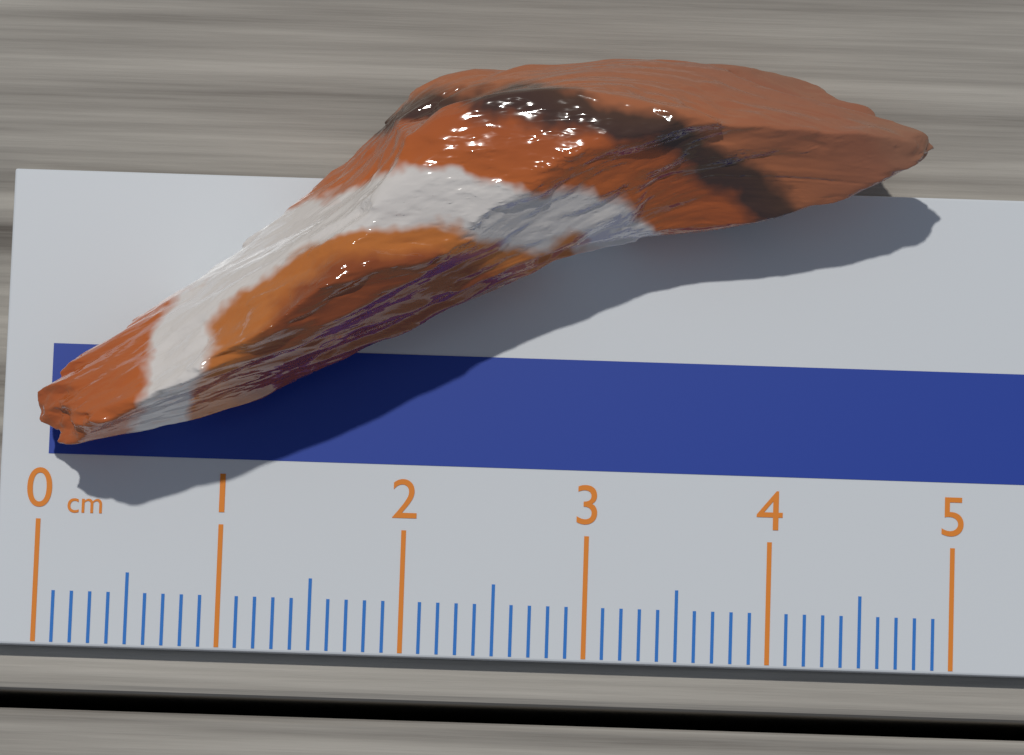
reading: 4.8 cm
